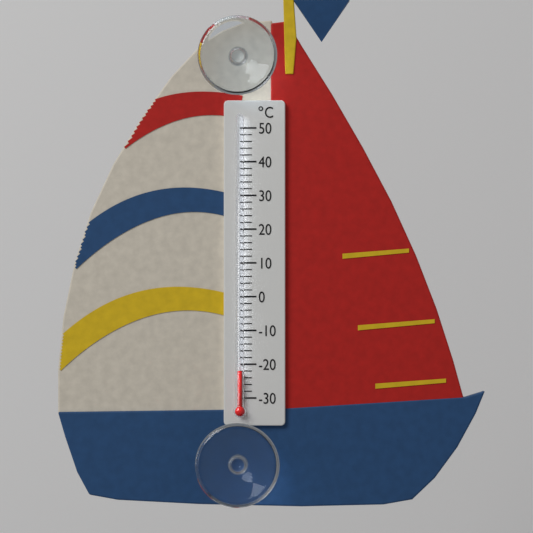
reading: -22 °C
